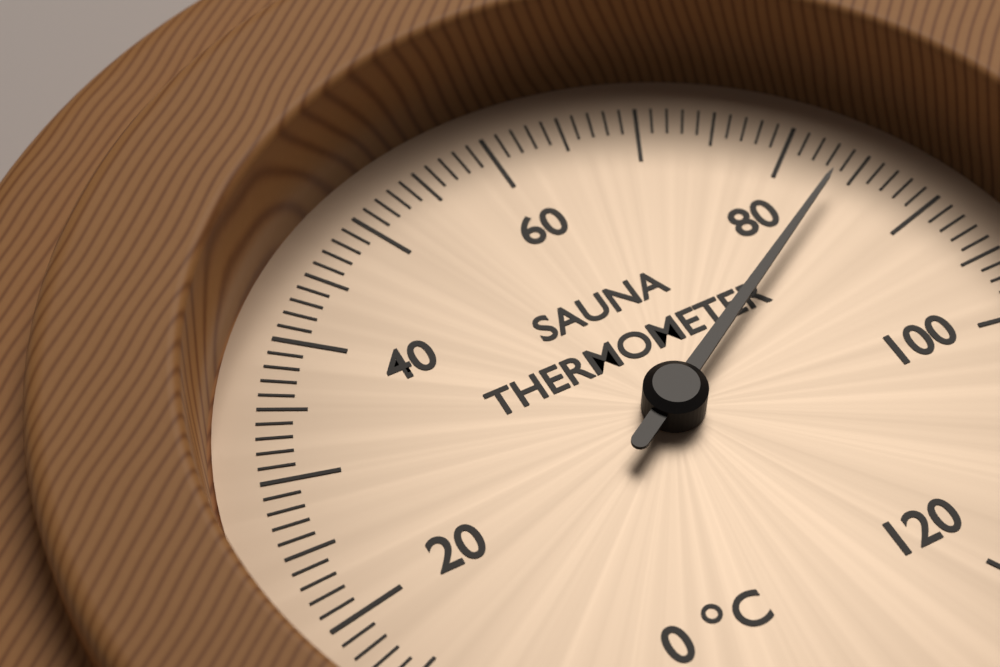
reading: 84 °C
